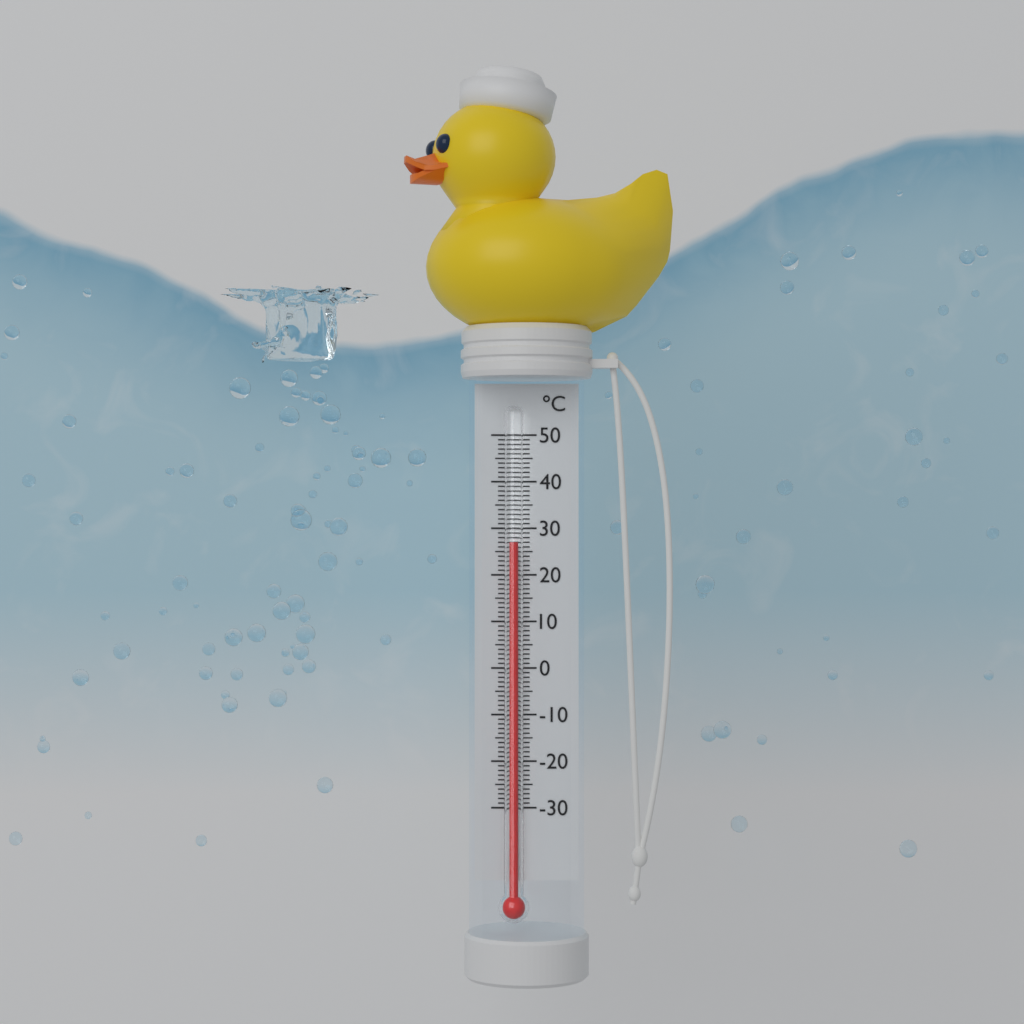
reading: 27 °C
